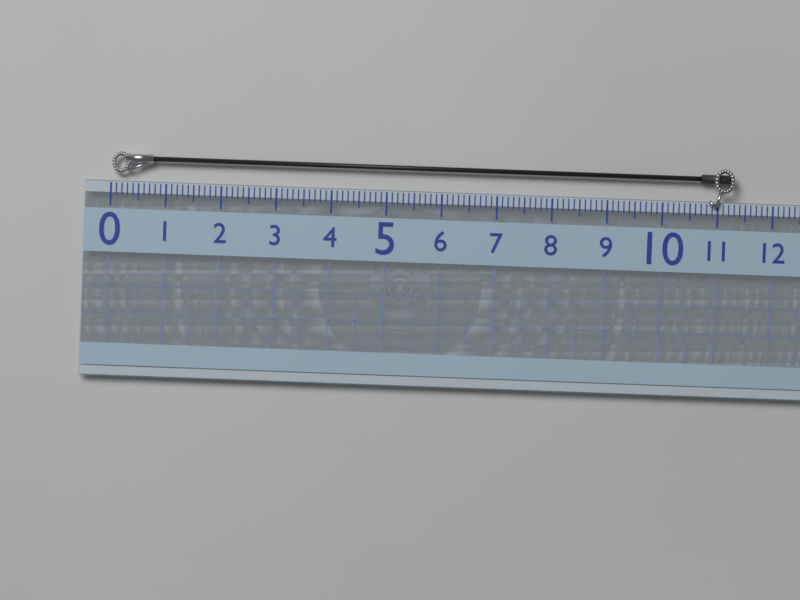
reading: 11.3 (no unit)
